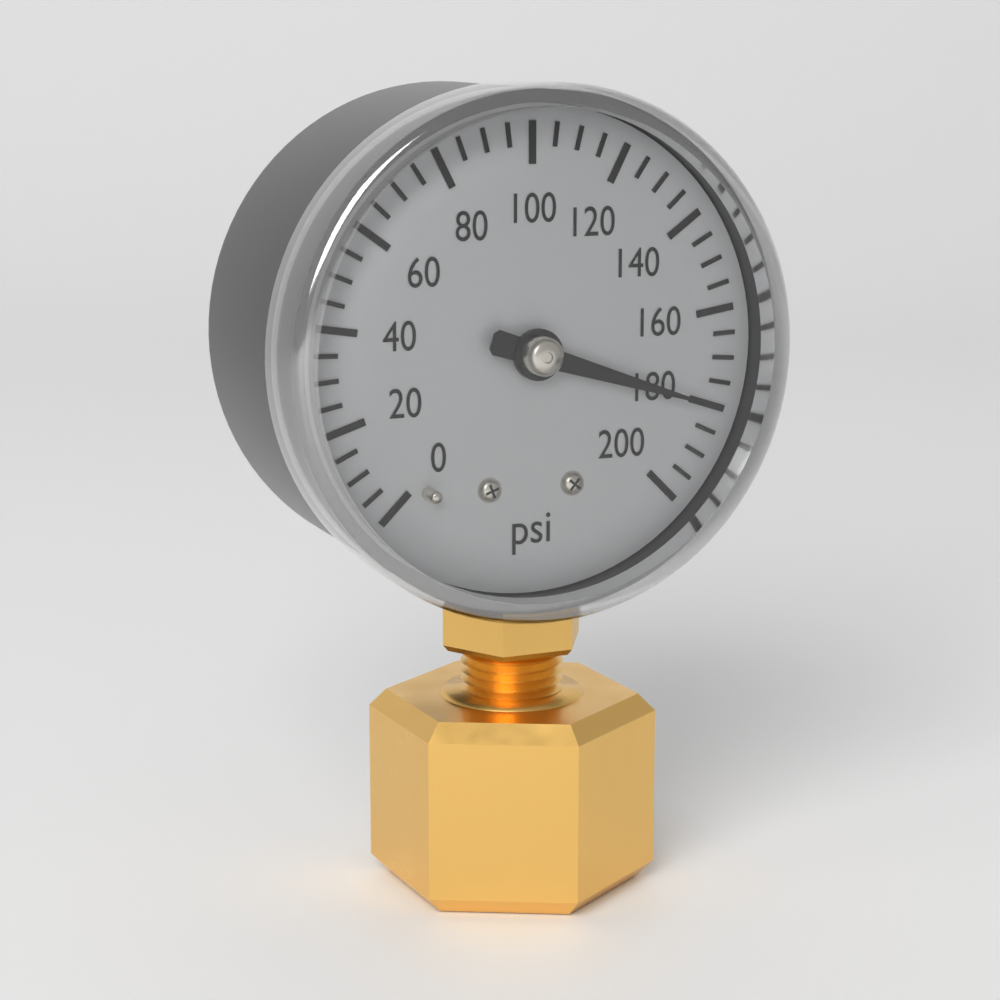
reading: 180 psi
